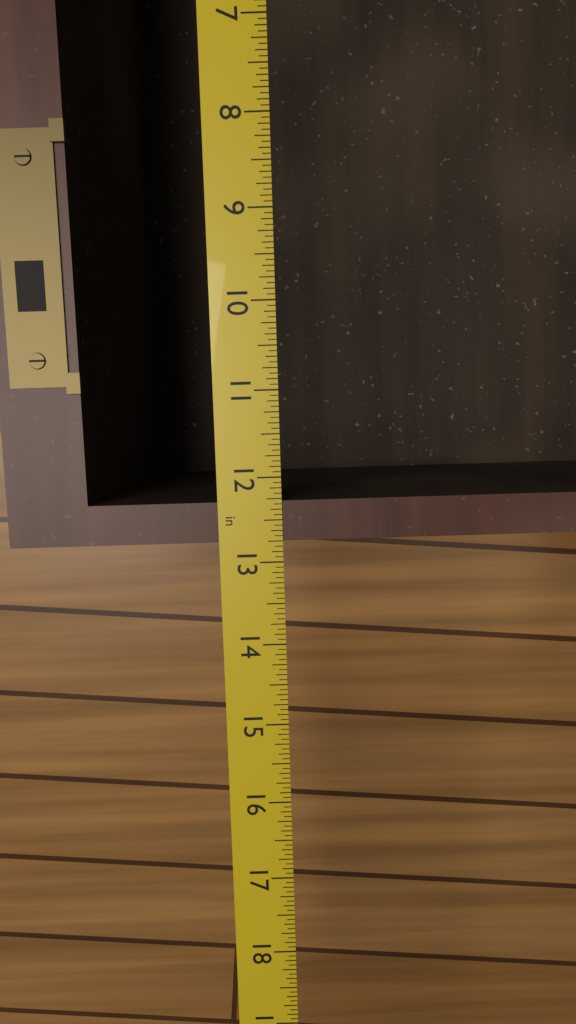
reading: 12.7500 in
